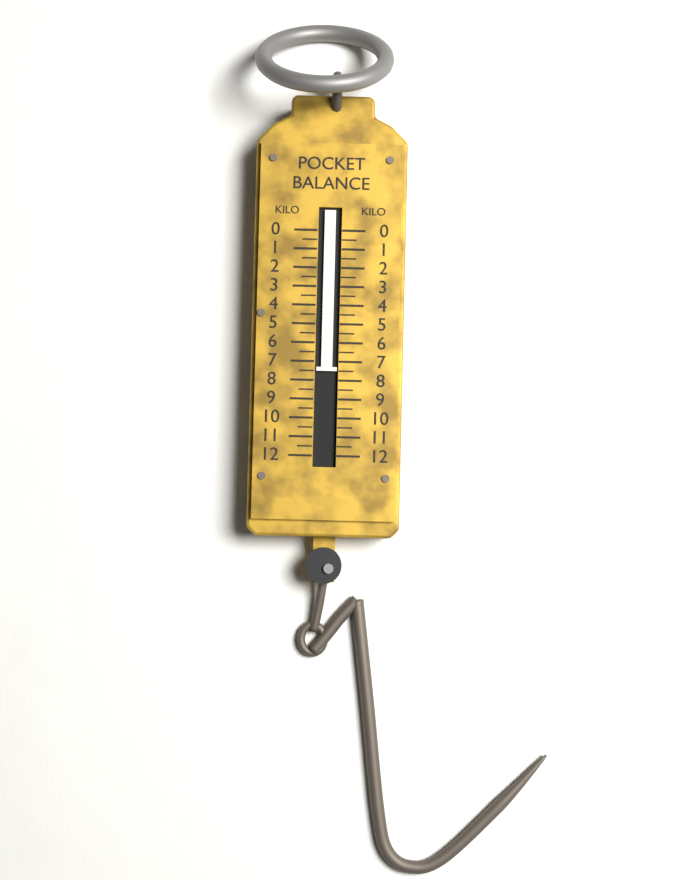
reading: 7.5 kg
